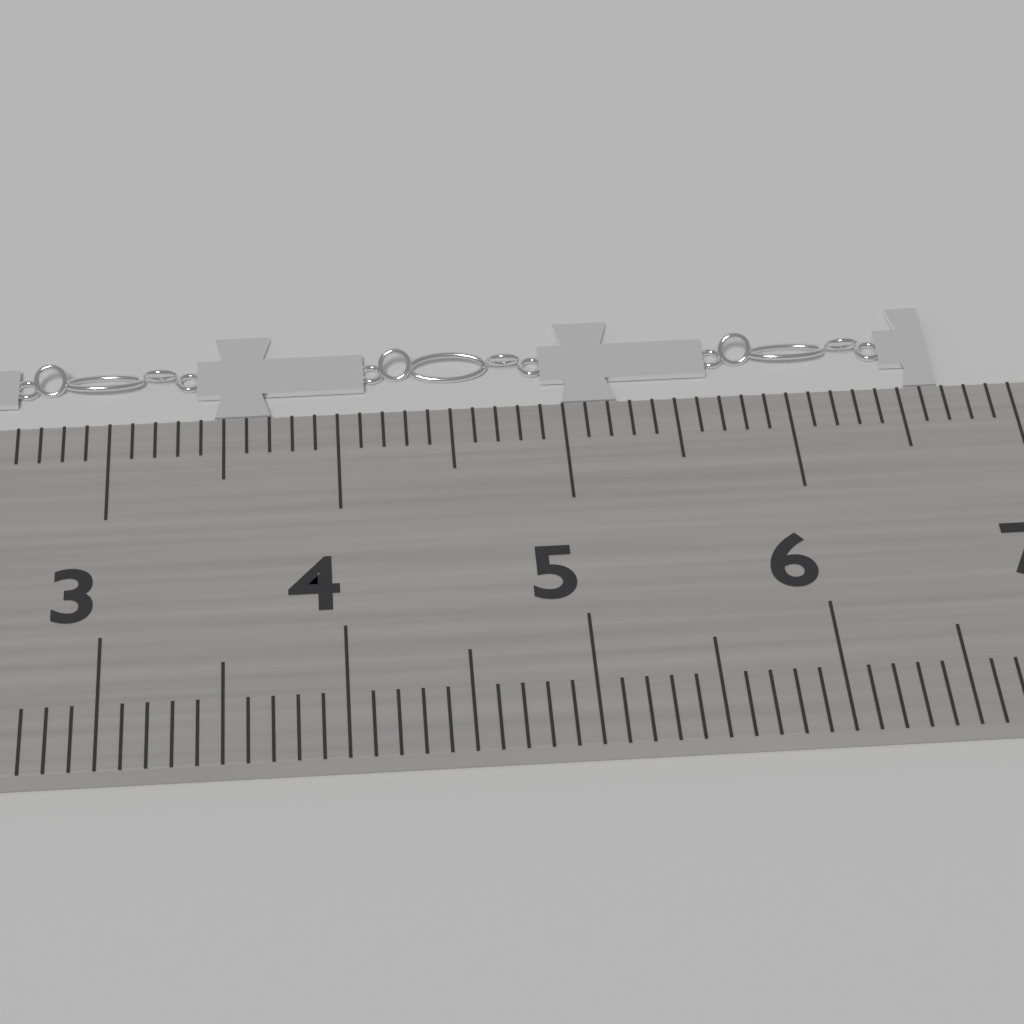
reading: 6.7 cm
